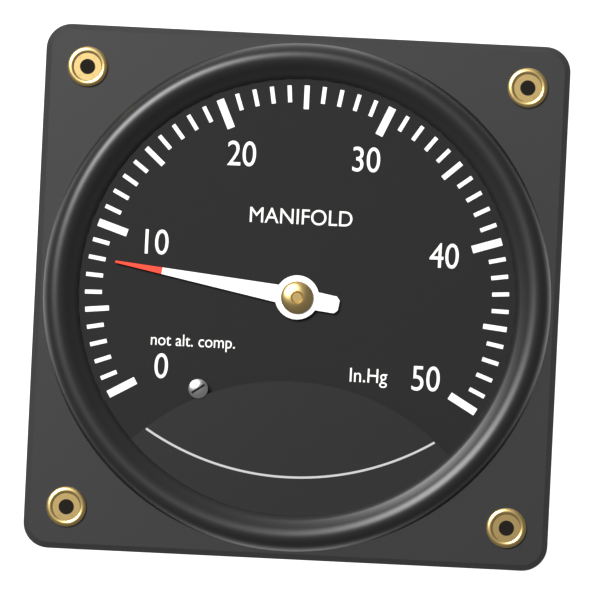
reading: 8 inHg
